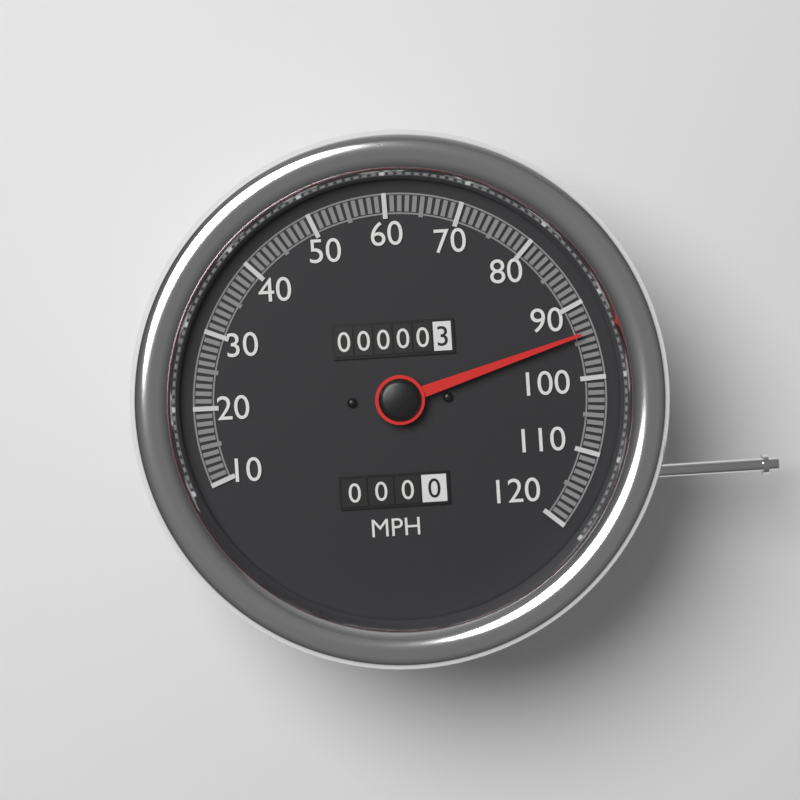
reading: 94 MPH
